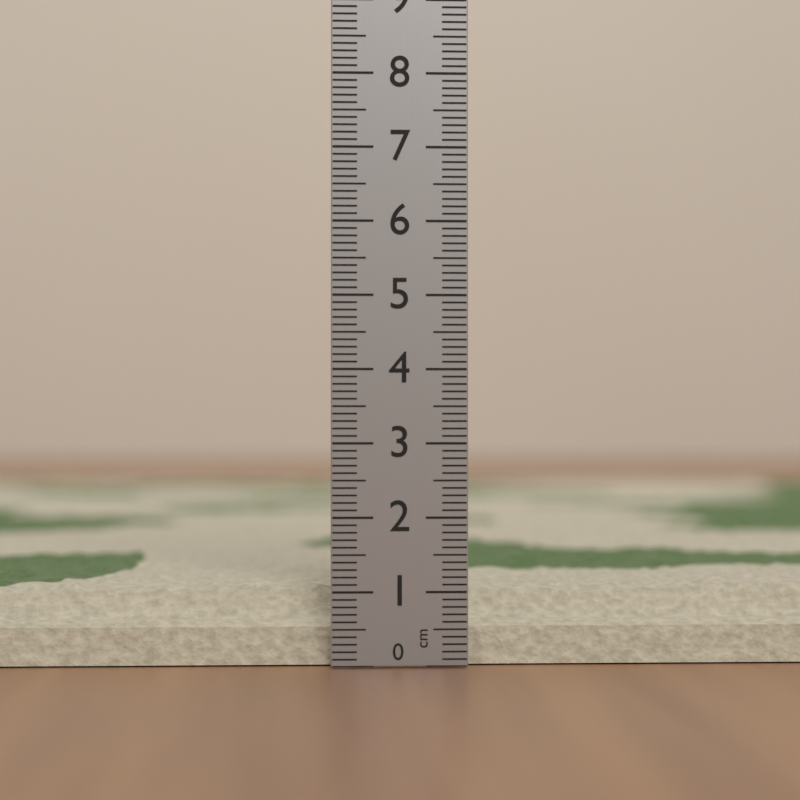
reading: 1.1 cm
